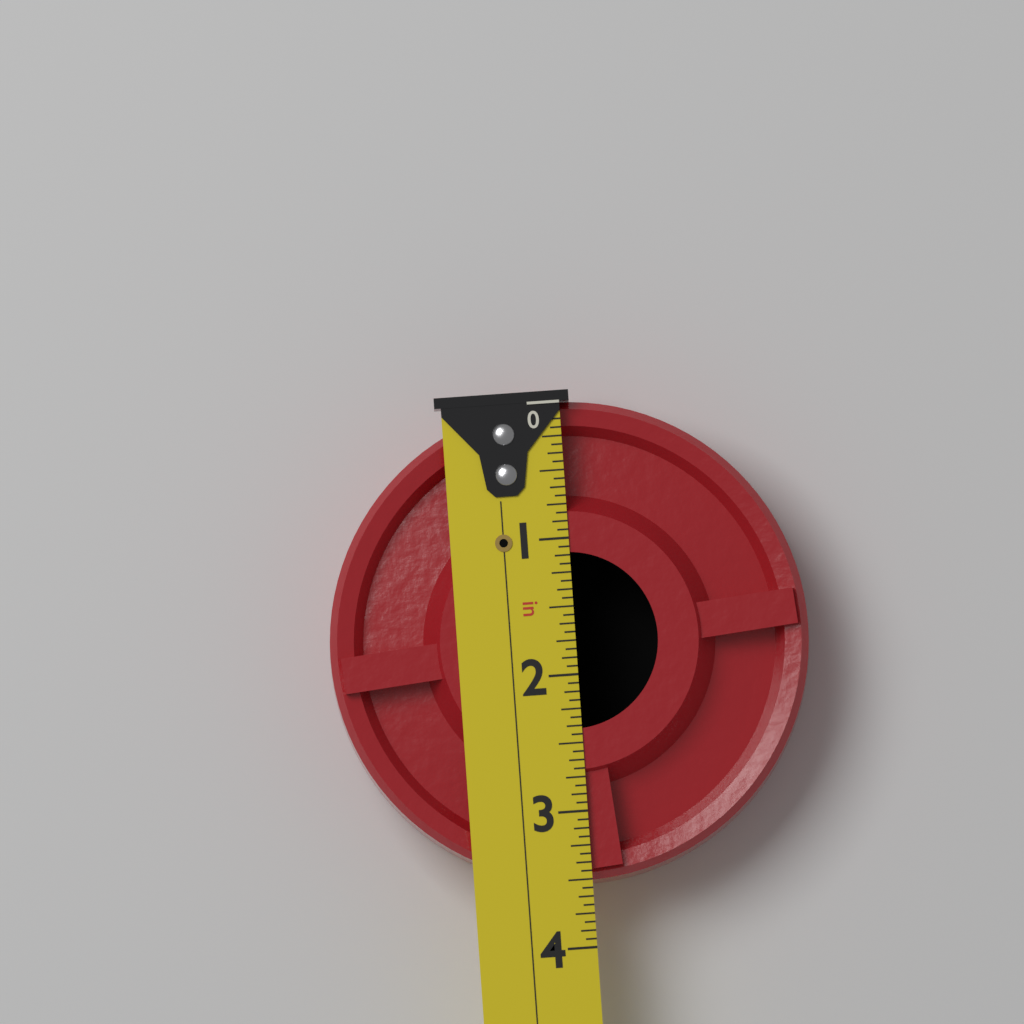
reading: 3.5000 in
